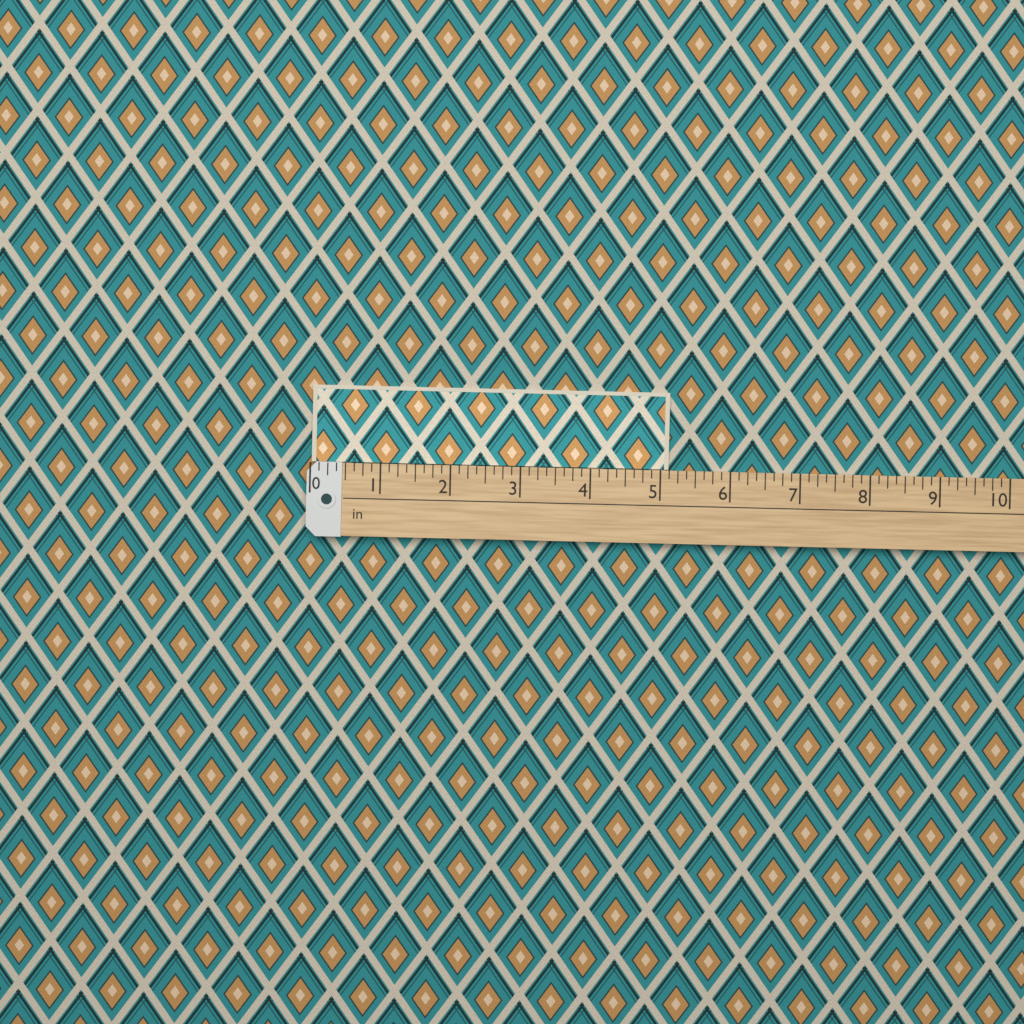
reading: 5.125 in
